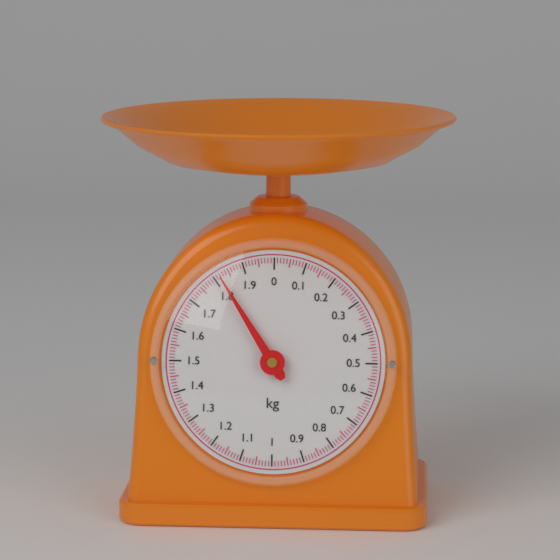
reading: 1.82 kg
